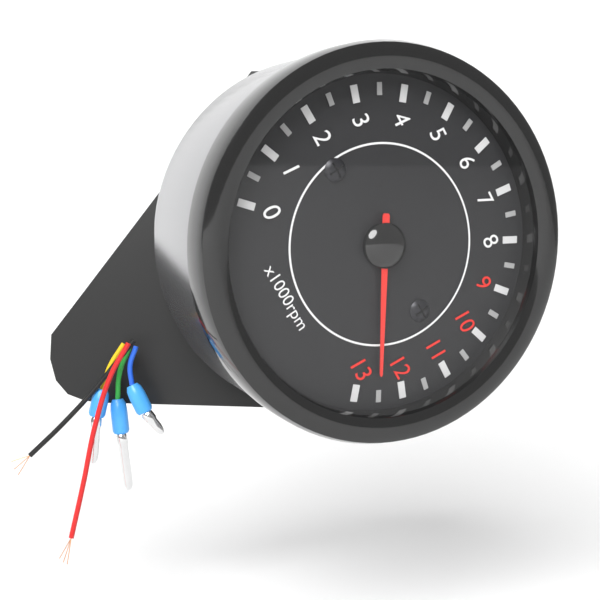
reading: 12.5 x1000rpm
